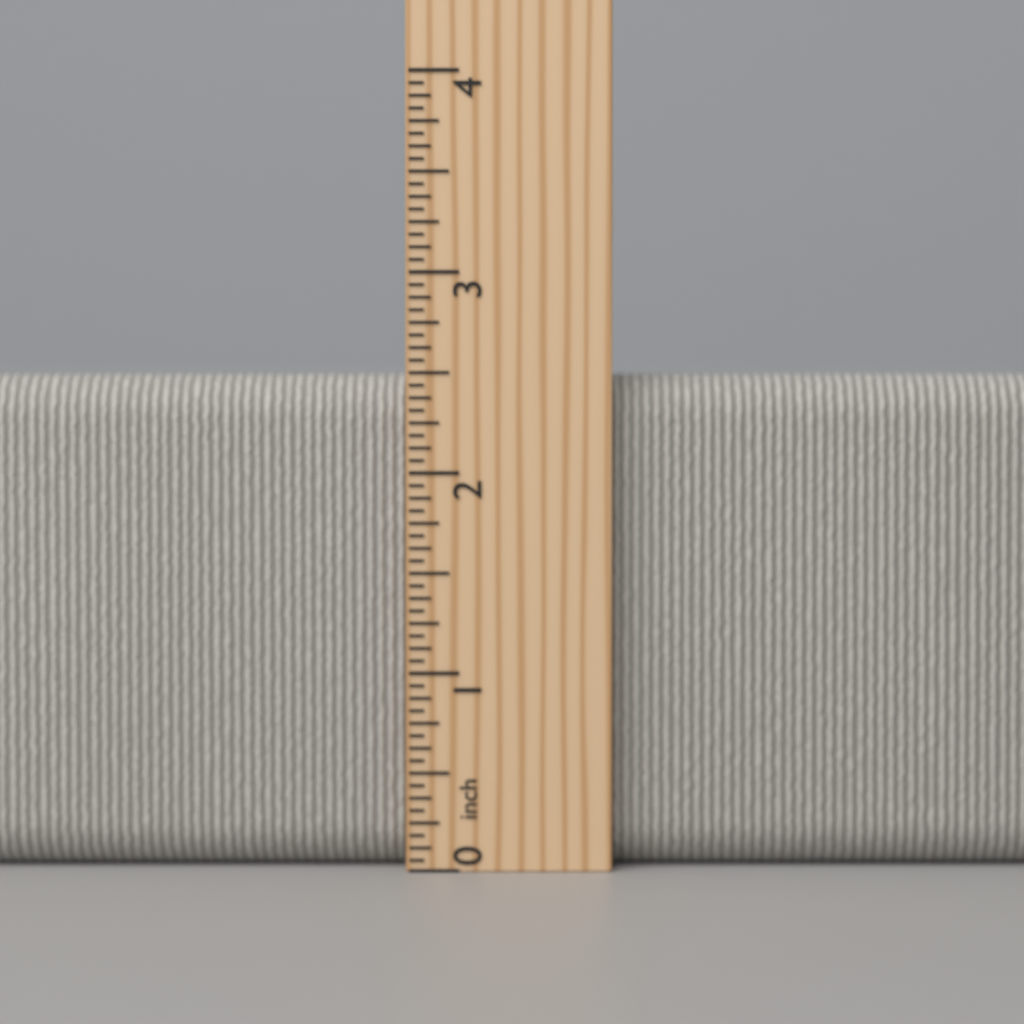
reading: 2.5000 inch
